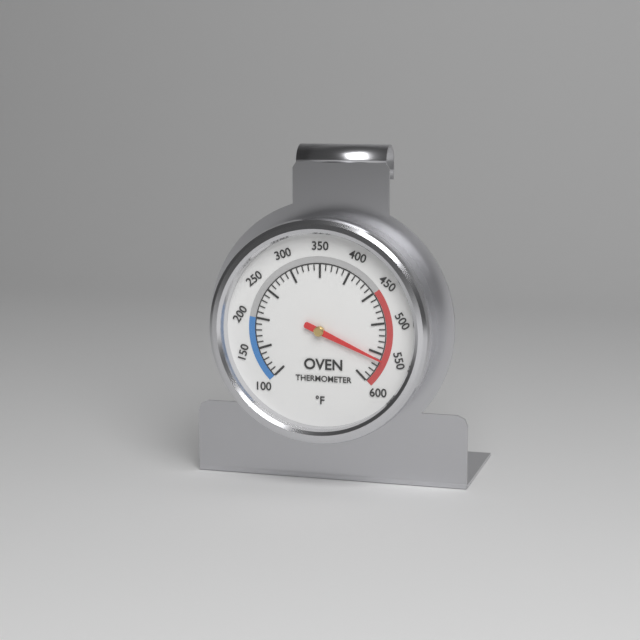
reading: 560 °F
